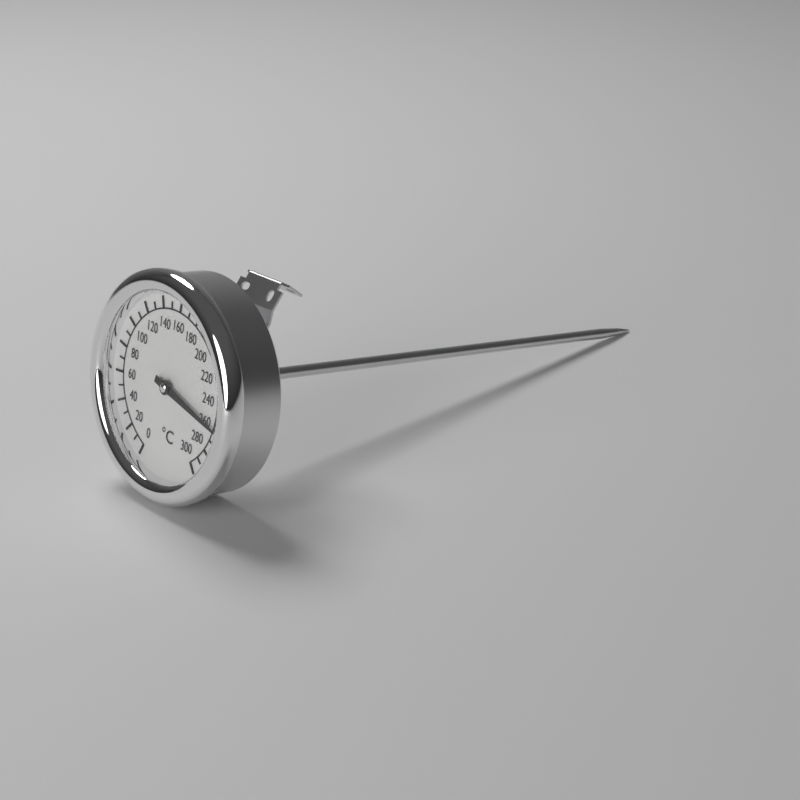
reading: 260 °C
